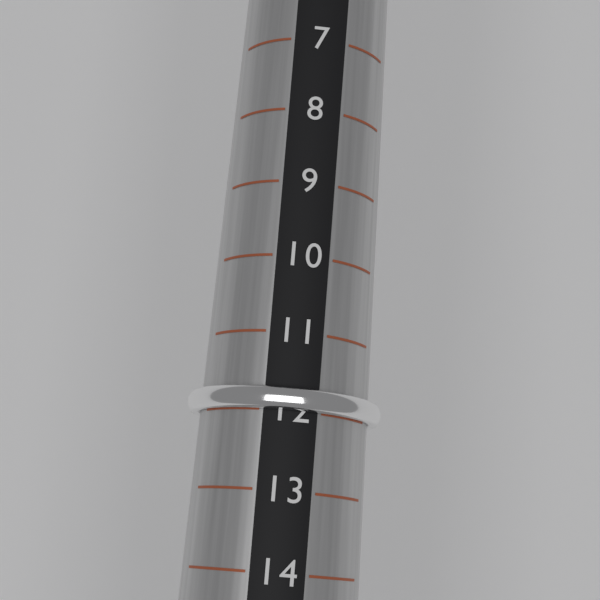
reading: 12 (no unit)
